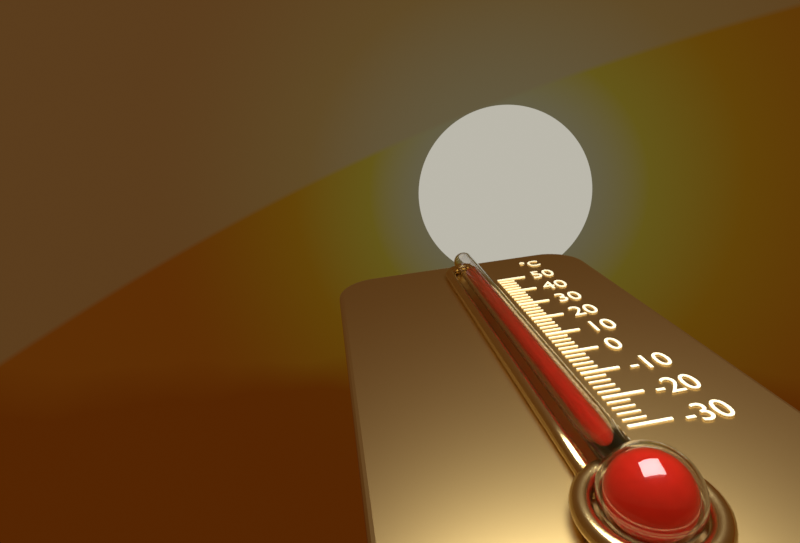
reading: 46 °C
